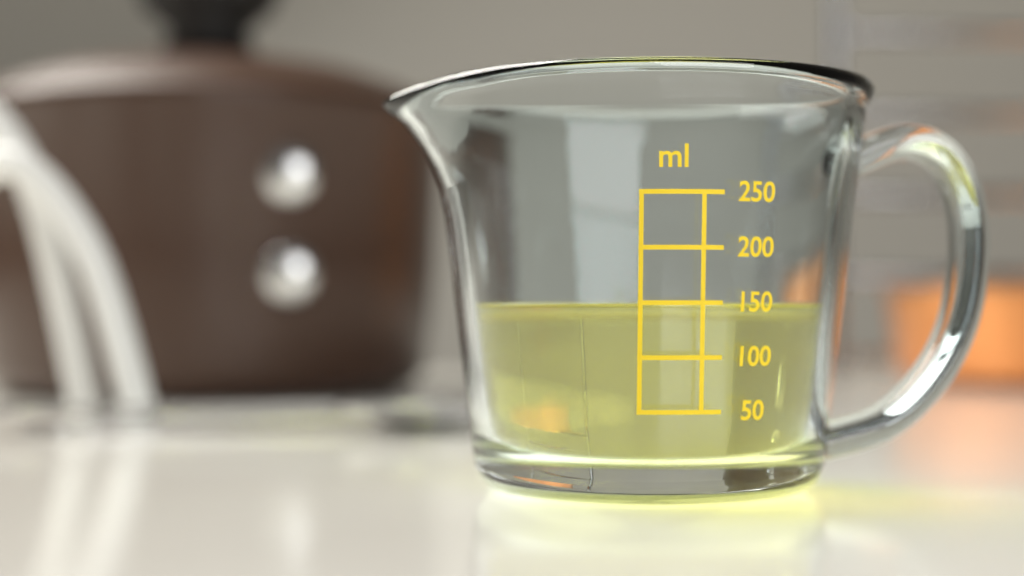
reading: 150 ml
